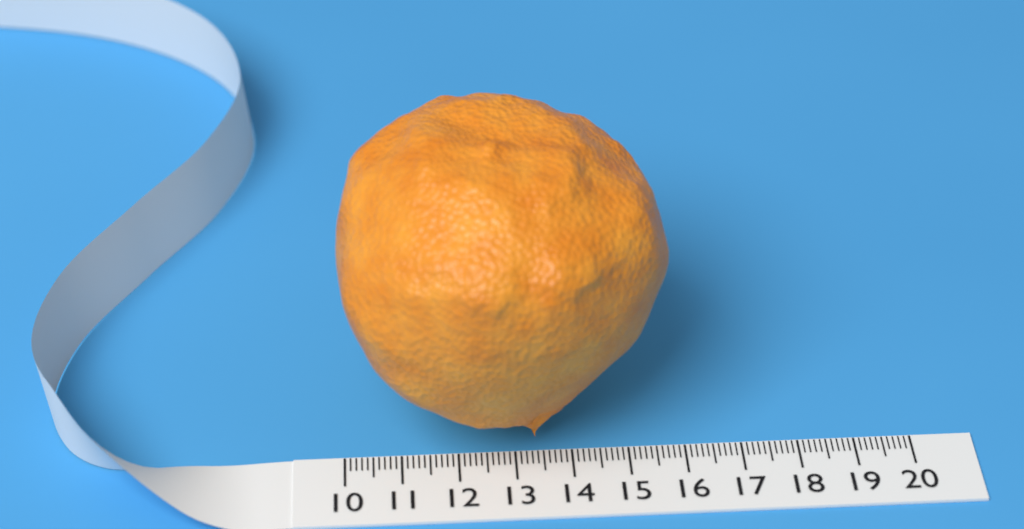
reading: 15.7 (no unit)
